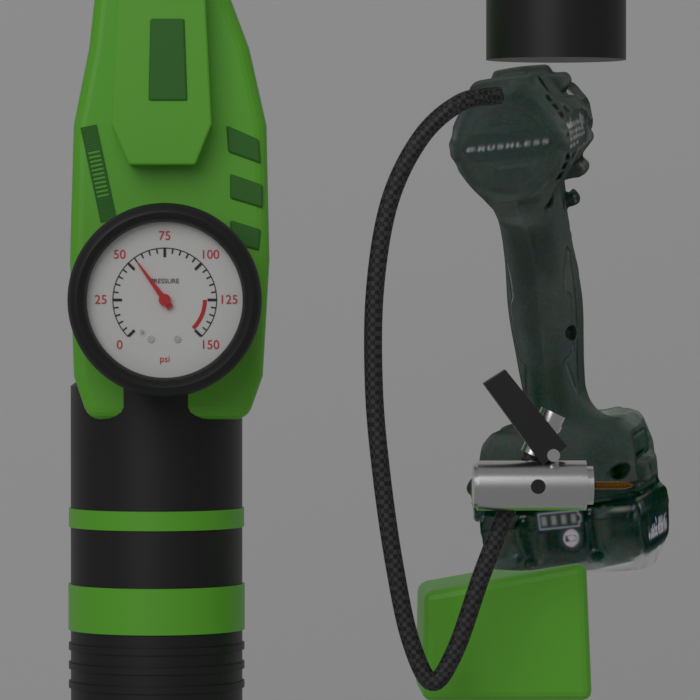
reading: 55 psi
